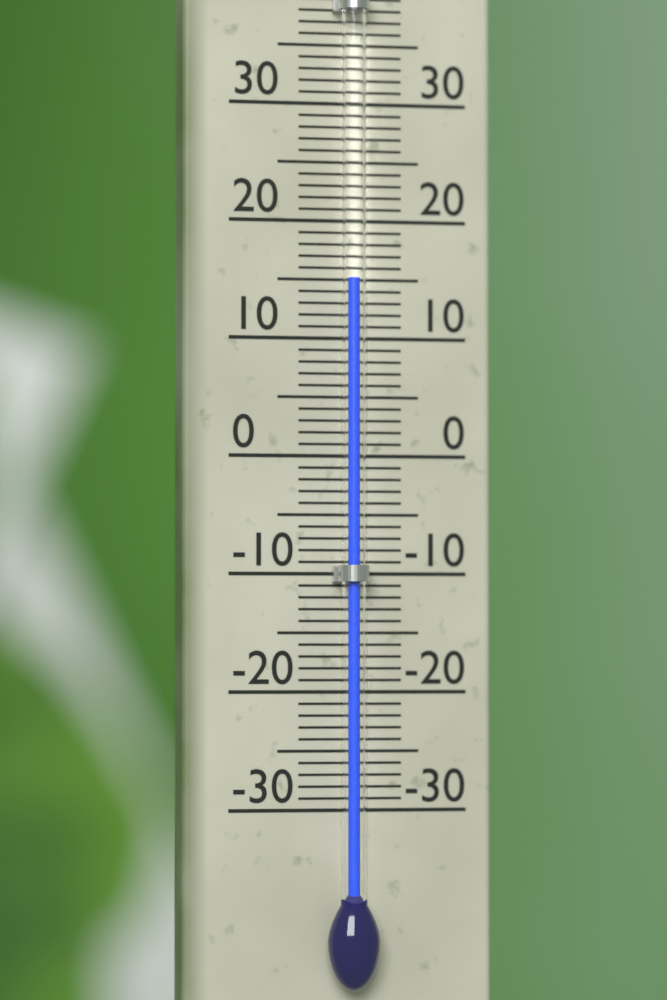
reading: 15 °C
